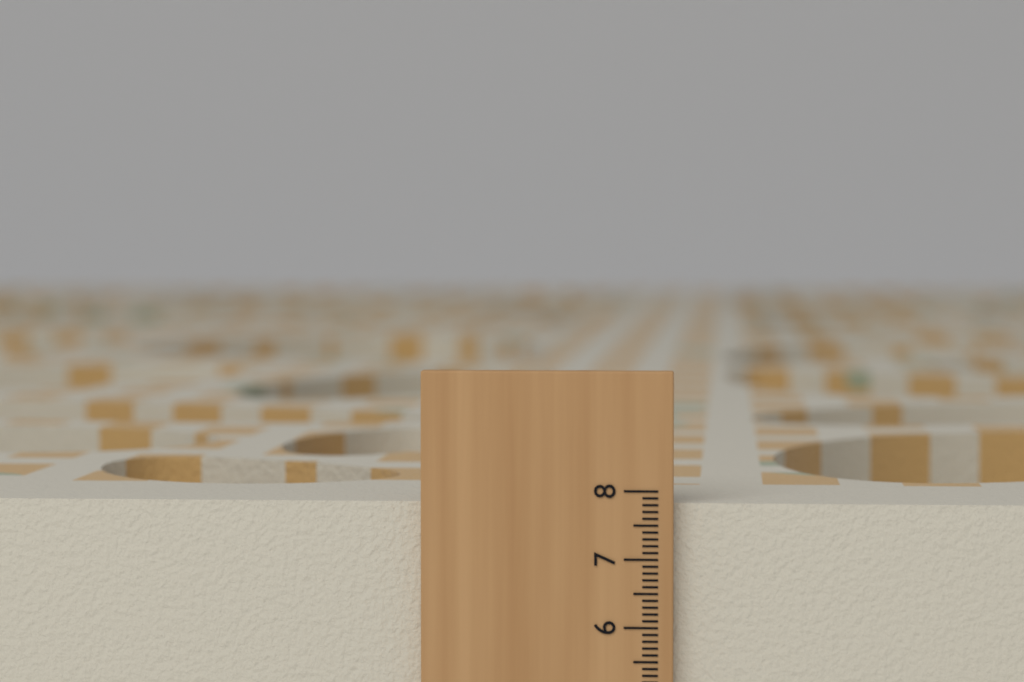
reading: 7.8 (no unit)
